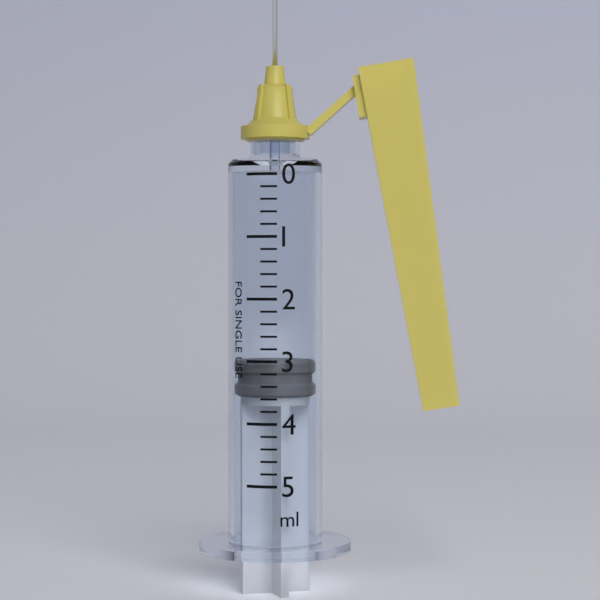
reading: 3.0 ml
